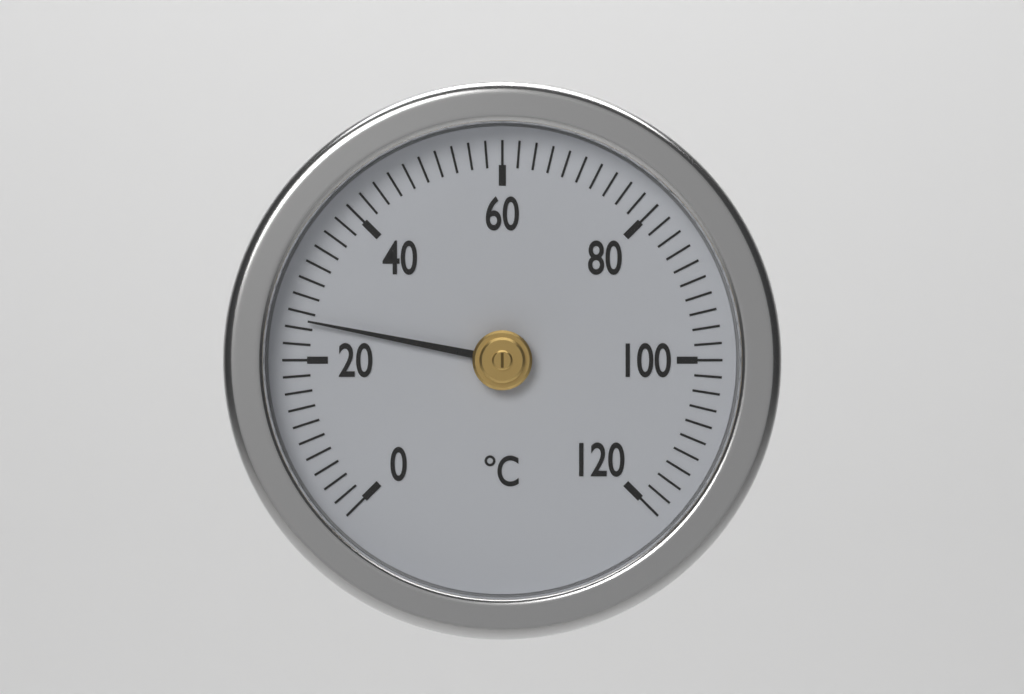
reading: 25 °C
